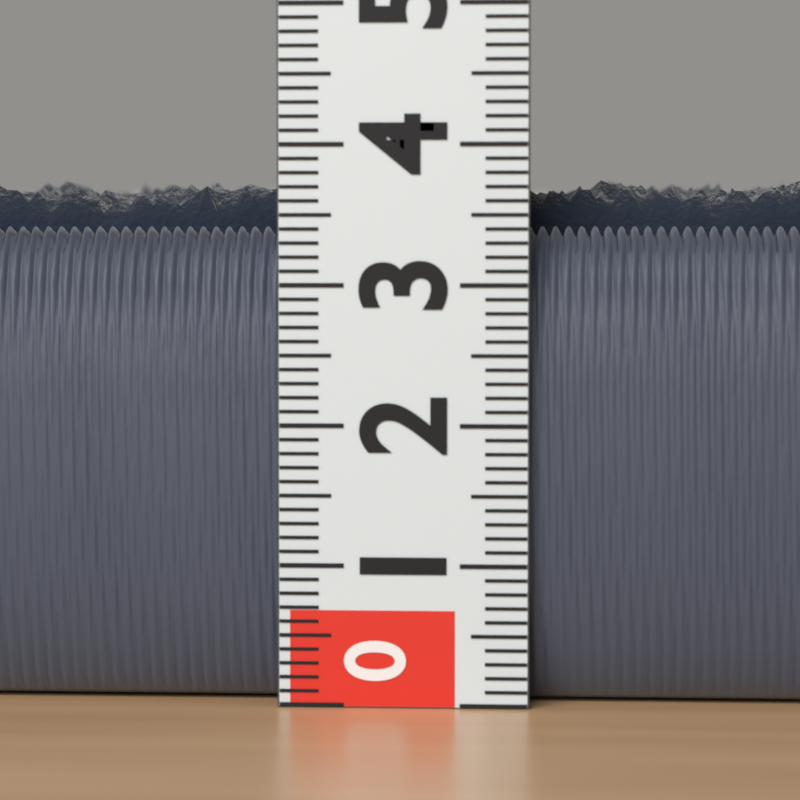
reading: 3.8 (no unit)
